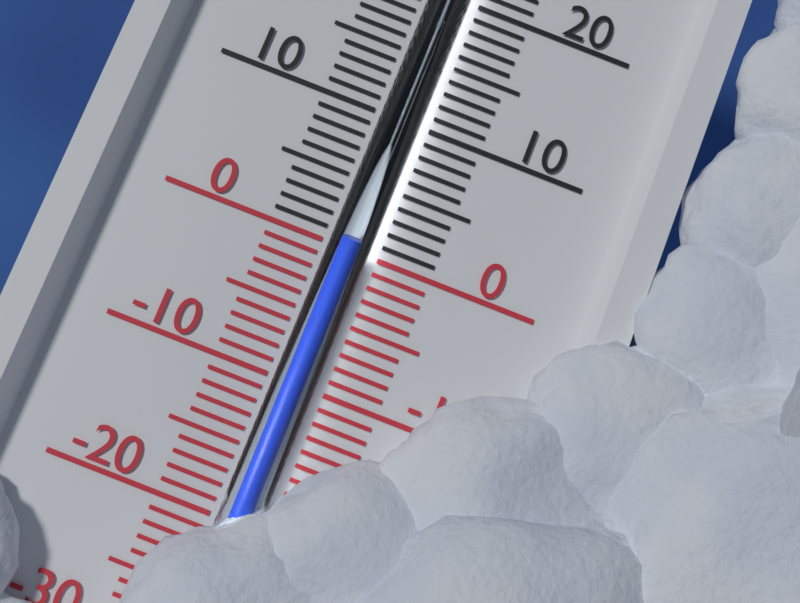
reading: 0 (no unit)
